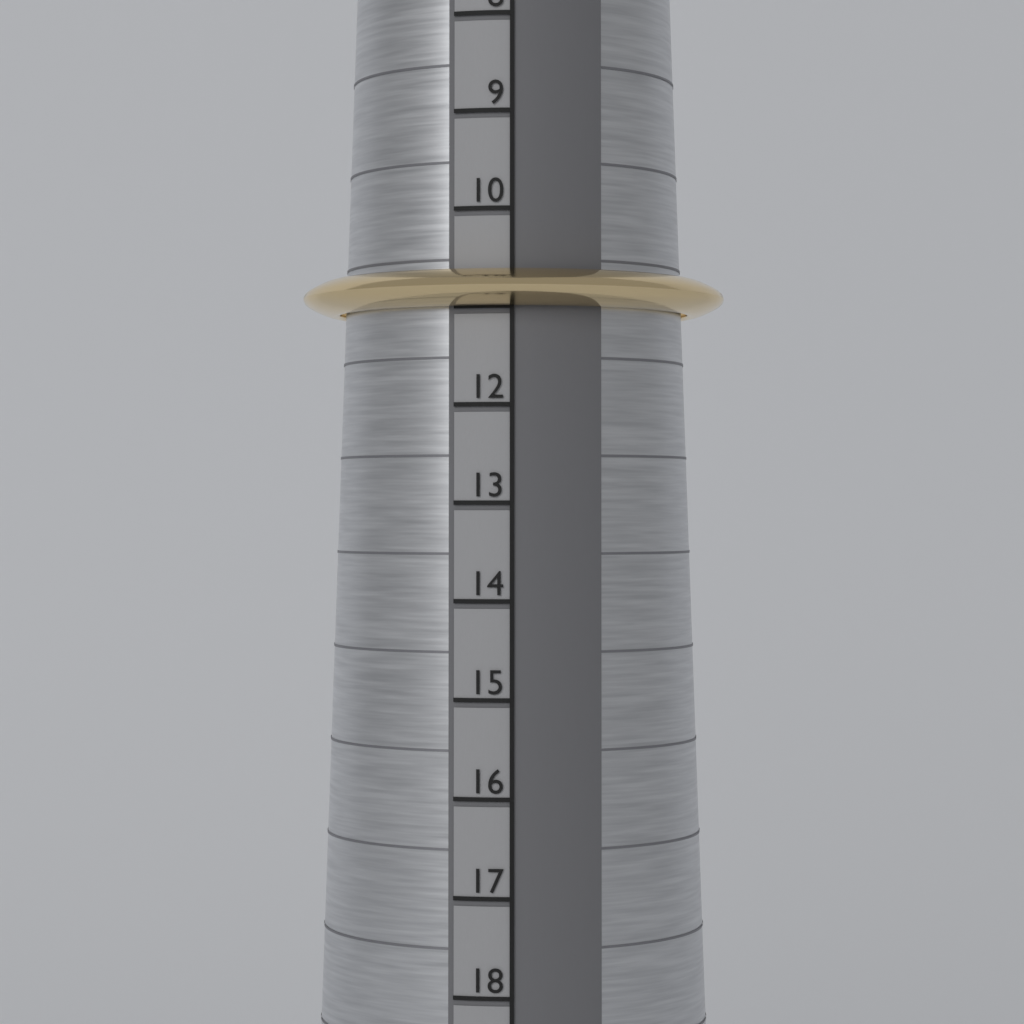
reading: 11 (no unit)
